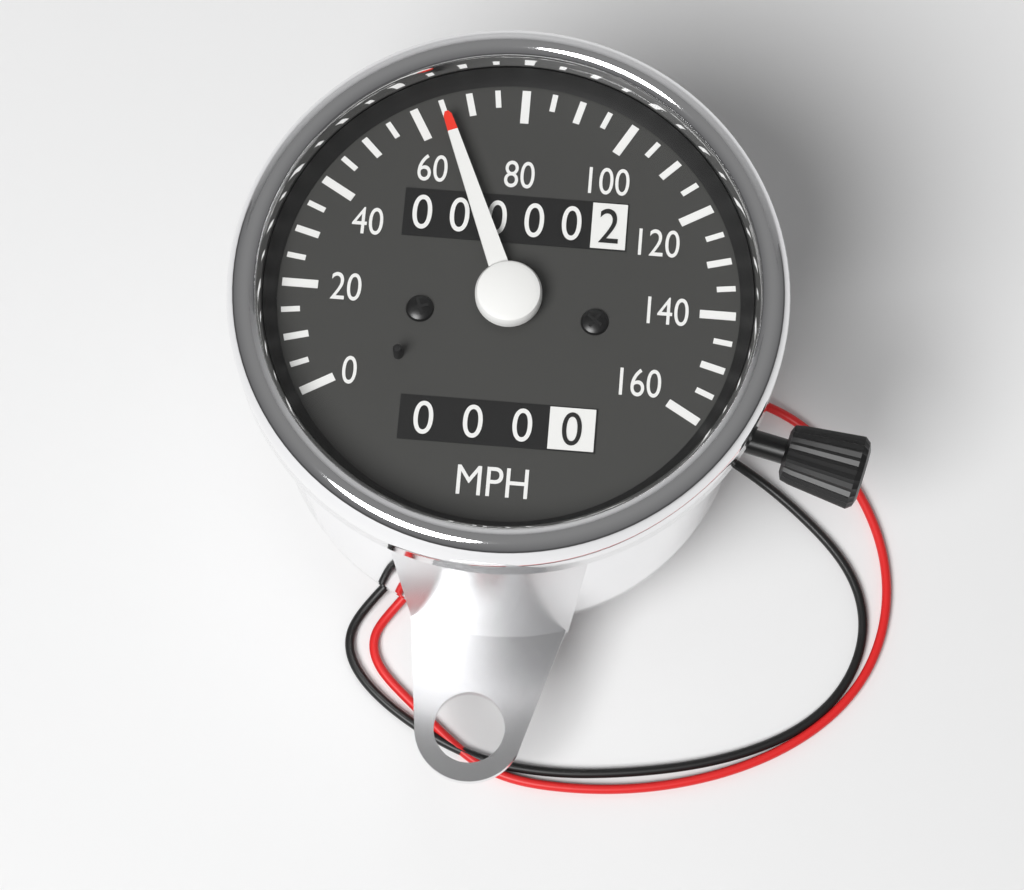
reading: 65 mph
